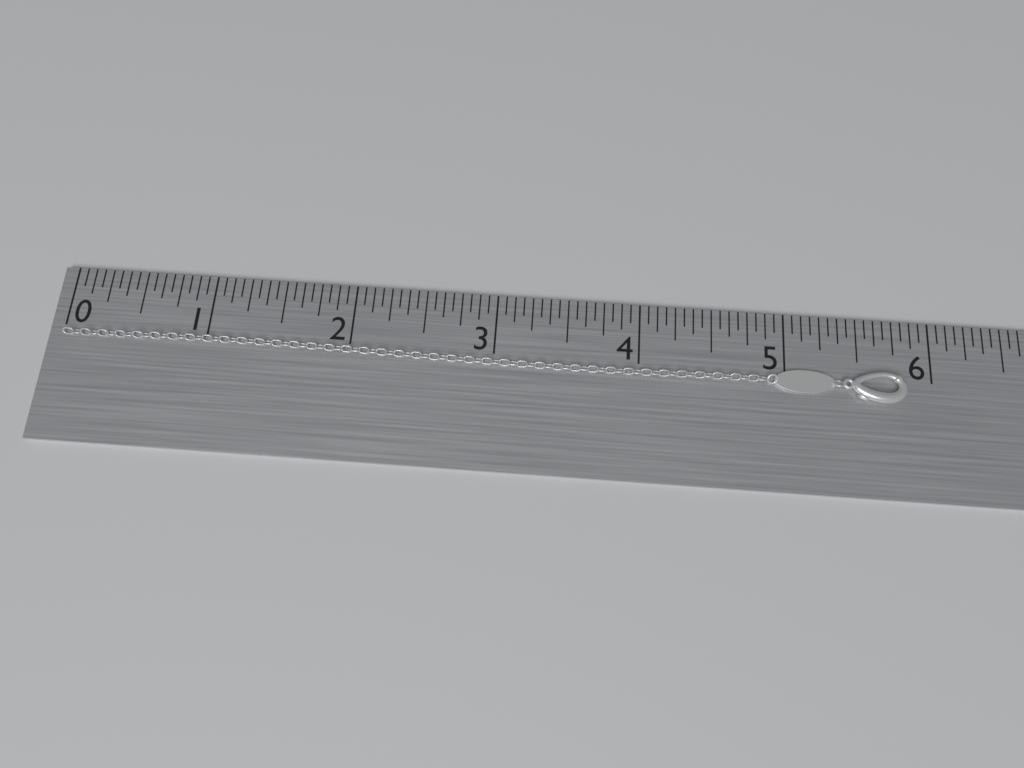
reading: 5.8125 in
